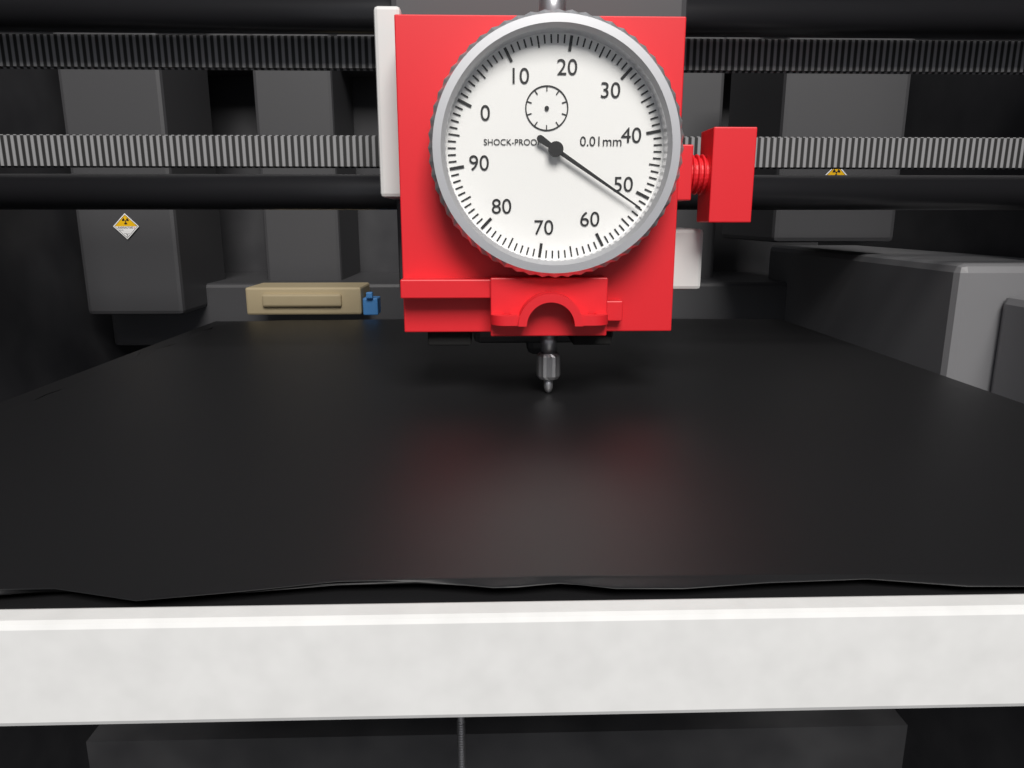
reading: 52 0.01mm
